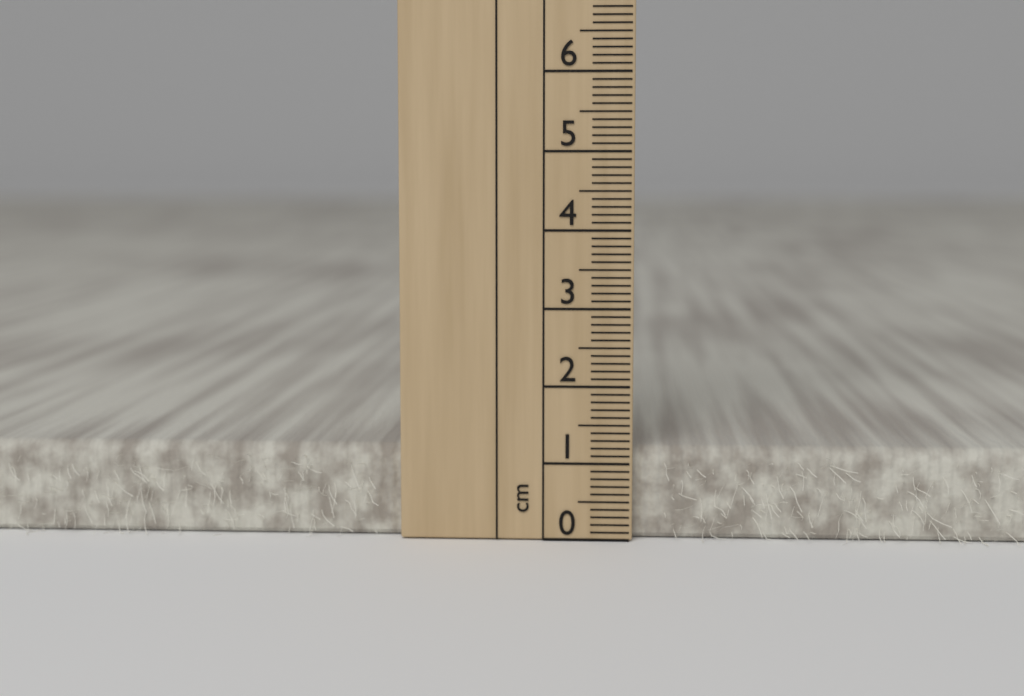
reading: 1.2 cm
